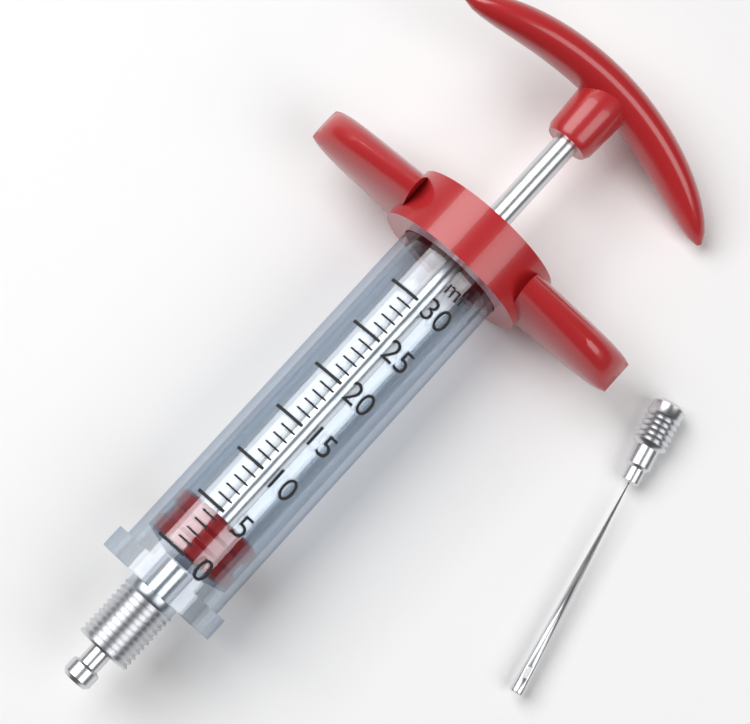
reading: 0 ml
